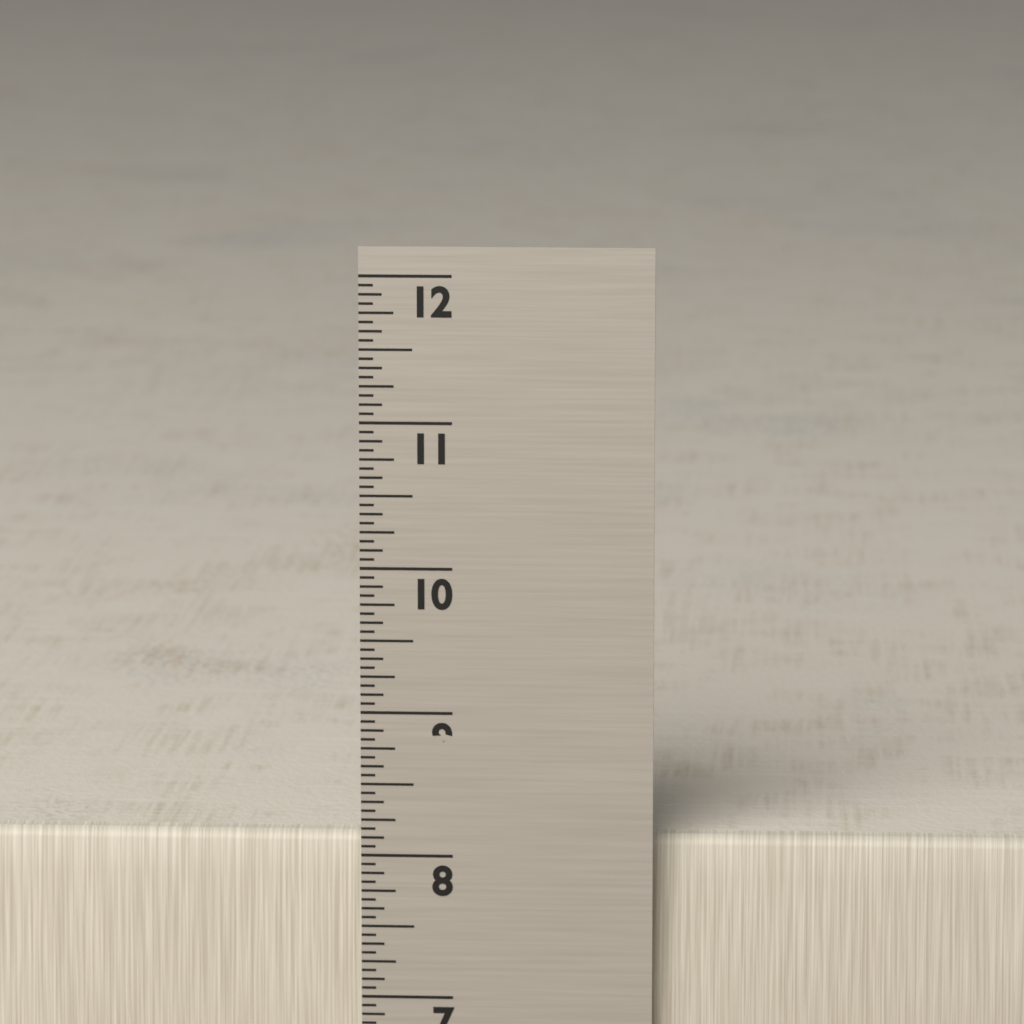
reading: 8.1250 in
